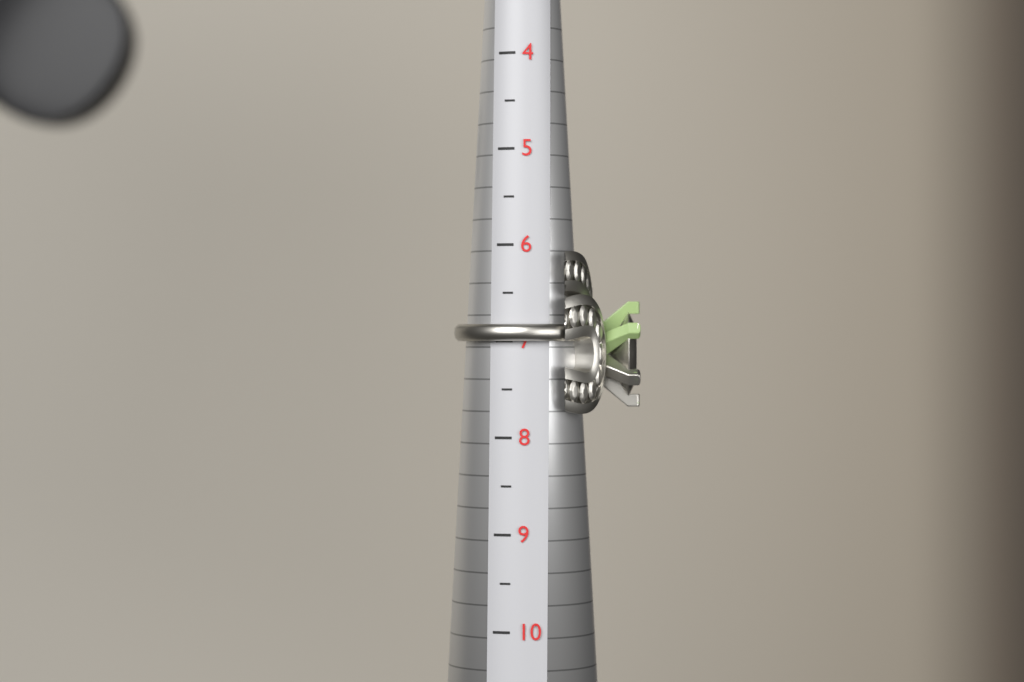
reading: 7.0 (no unit)
